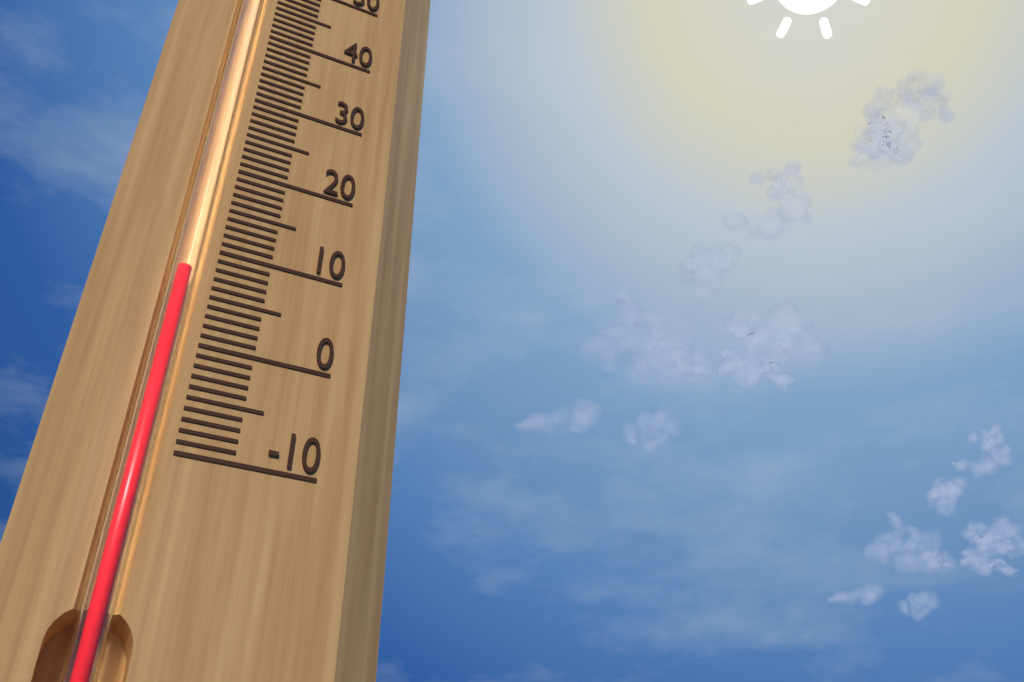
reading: 7 (no unit)
